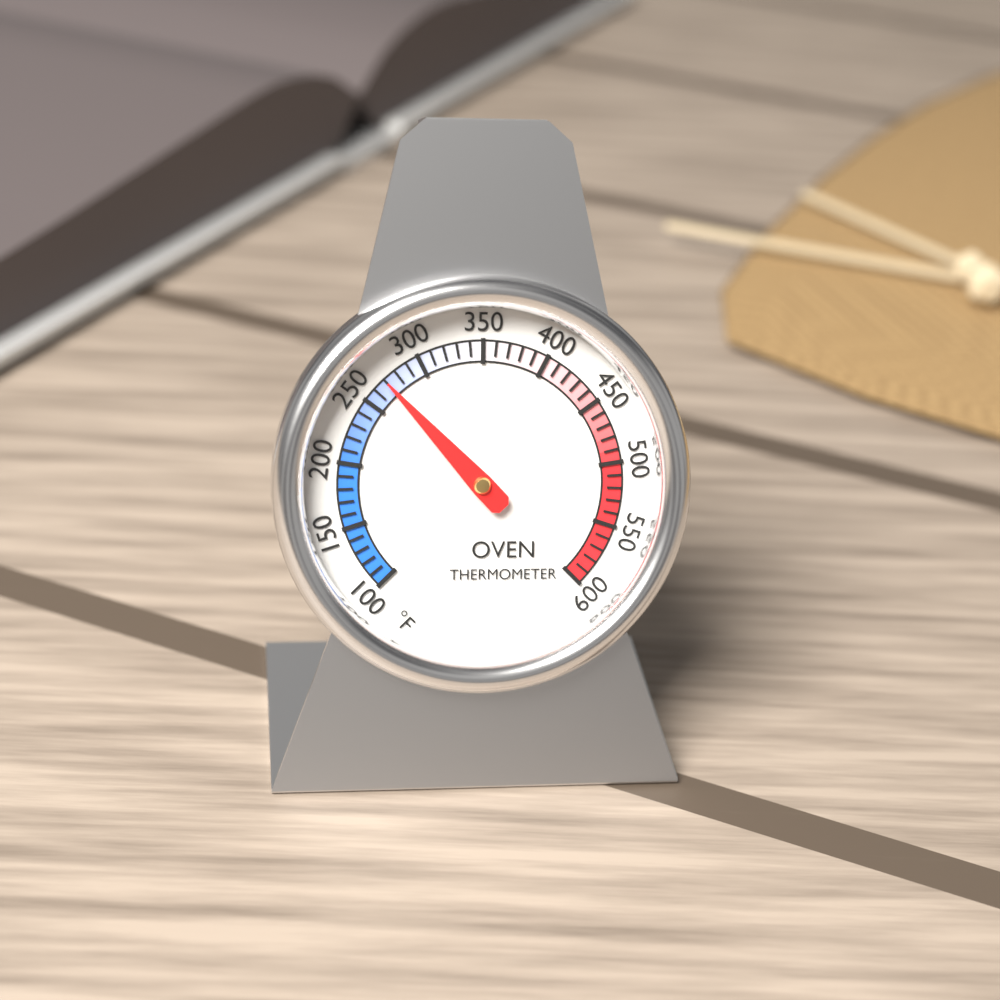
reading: 270 °F
